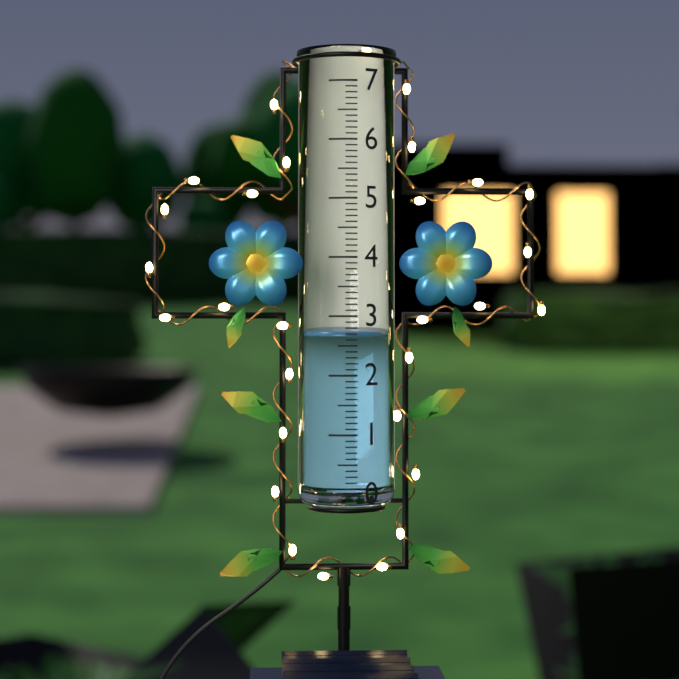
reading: 2.7 (no unit)
